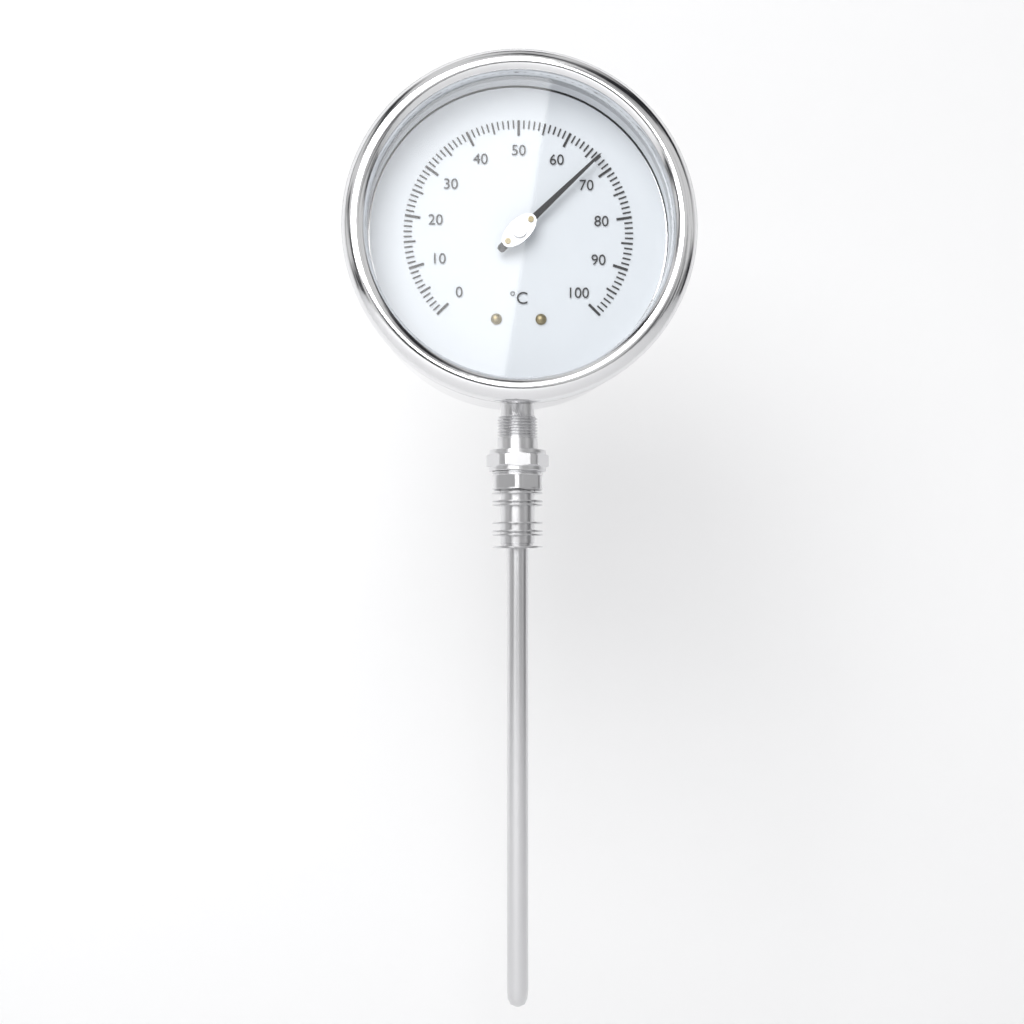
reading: 67 °C
